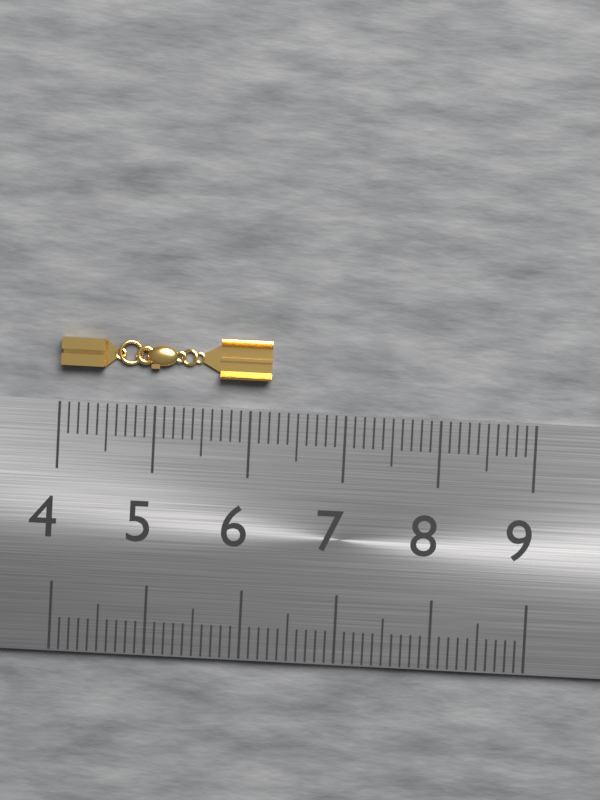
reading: 6.2 (no unit)
